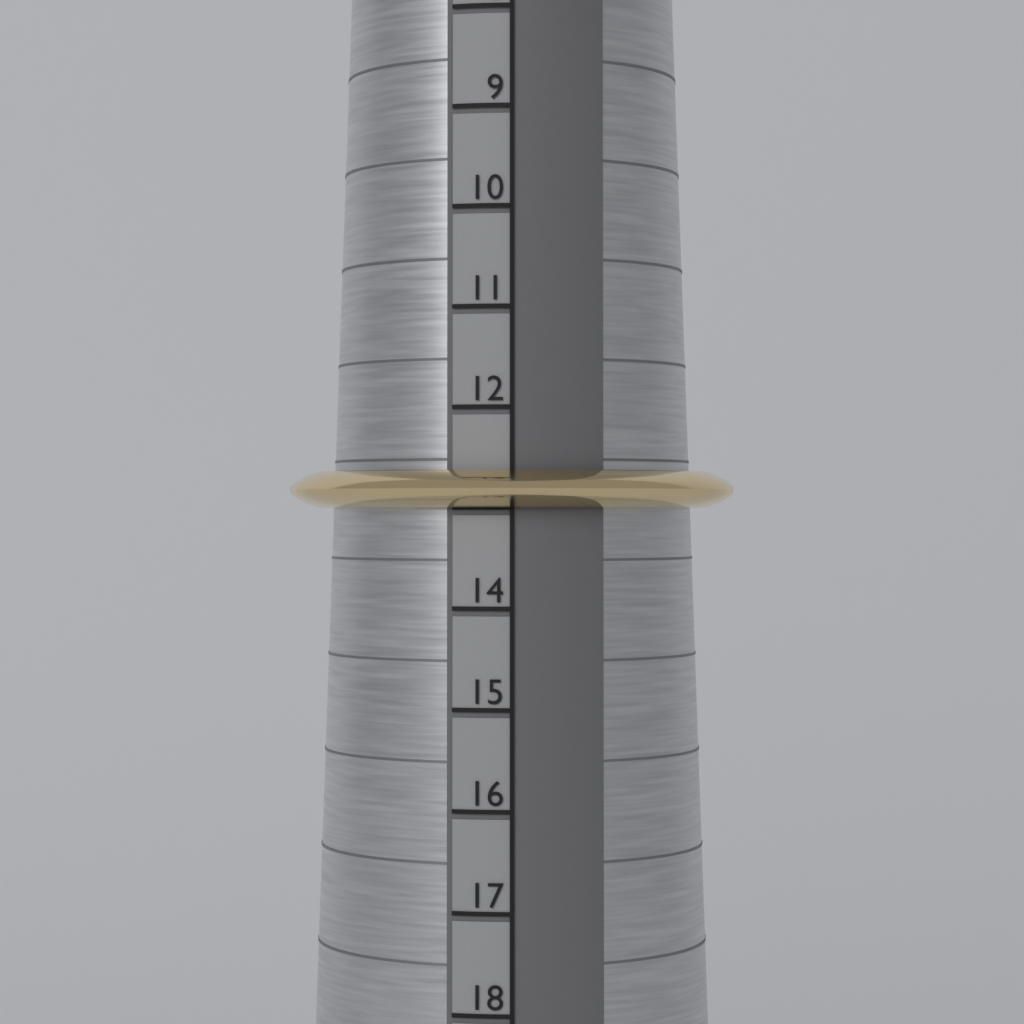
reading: 13 (no unit)
